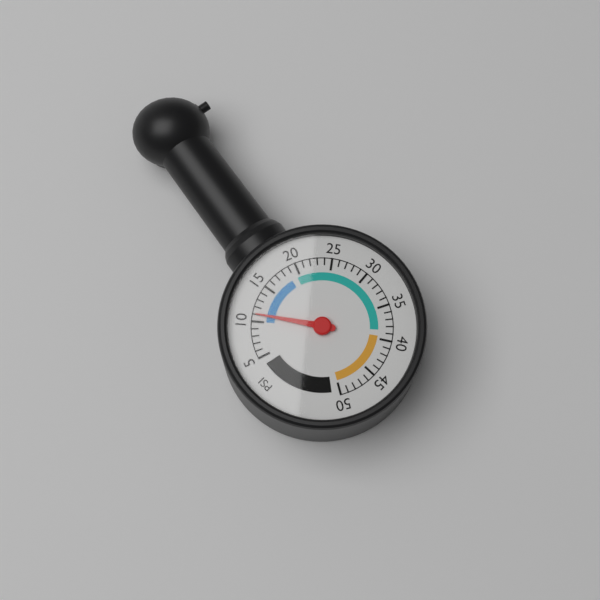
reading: 11 psi
